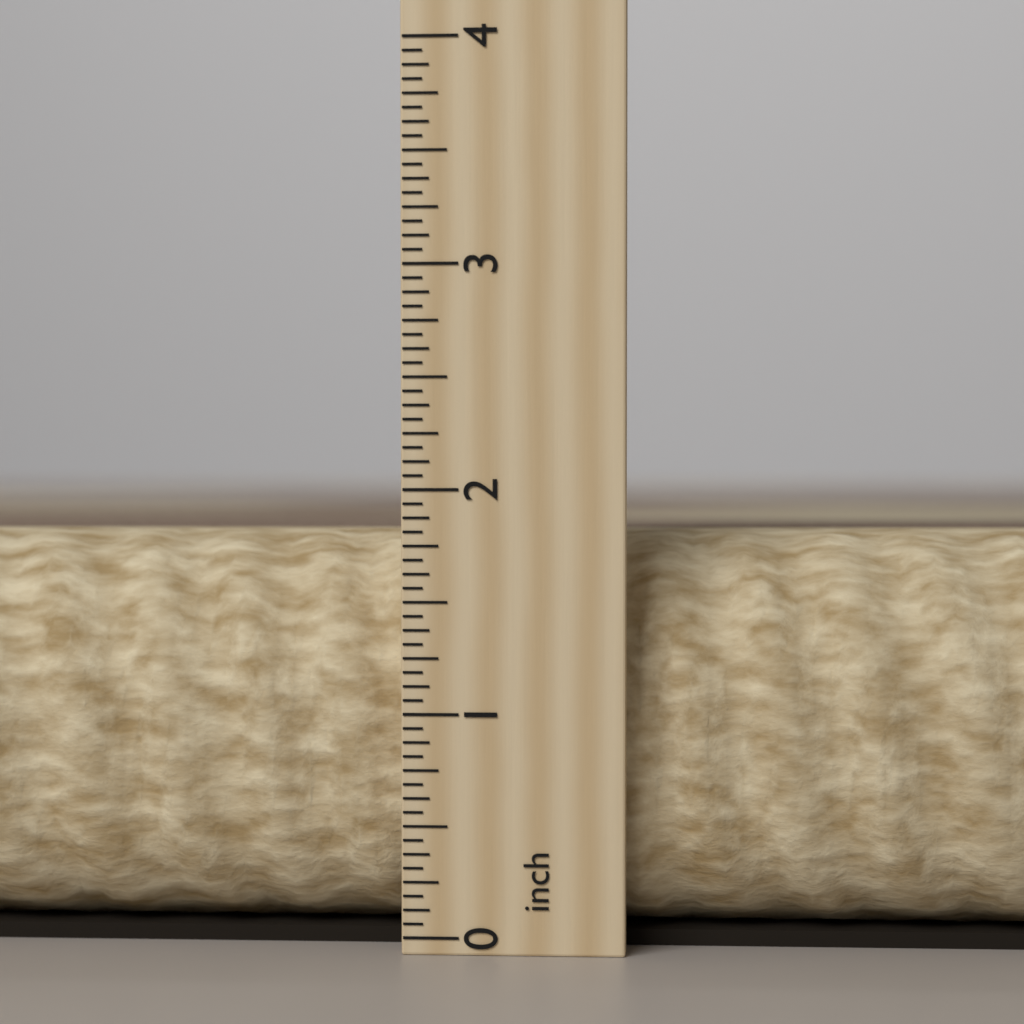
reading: 1.8125 inch
